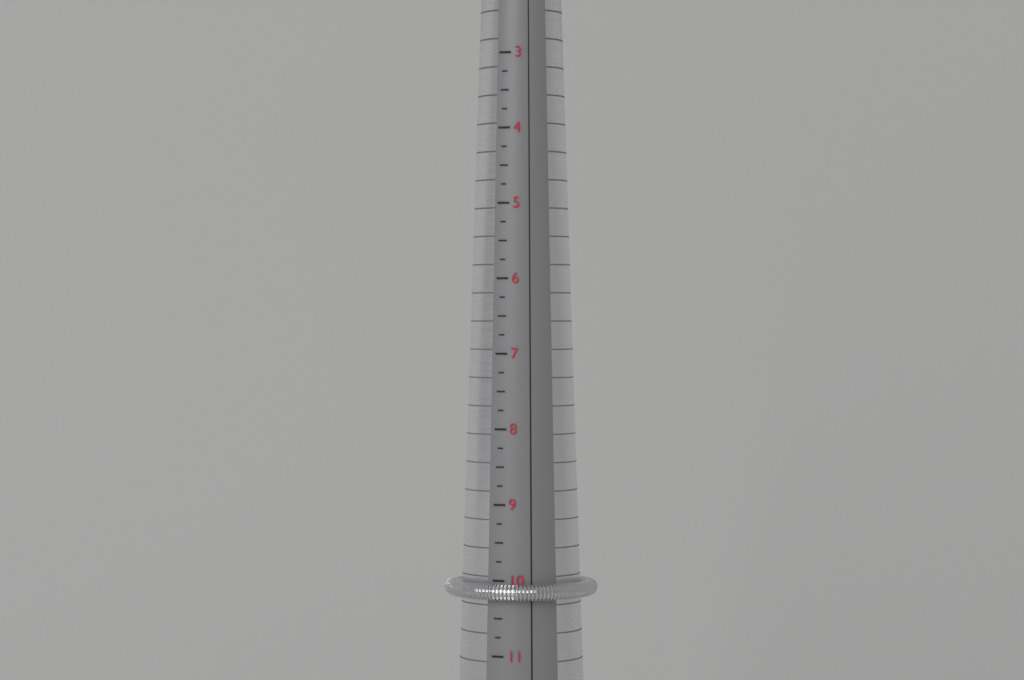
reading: 10.25 (no unit)
